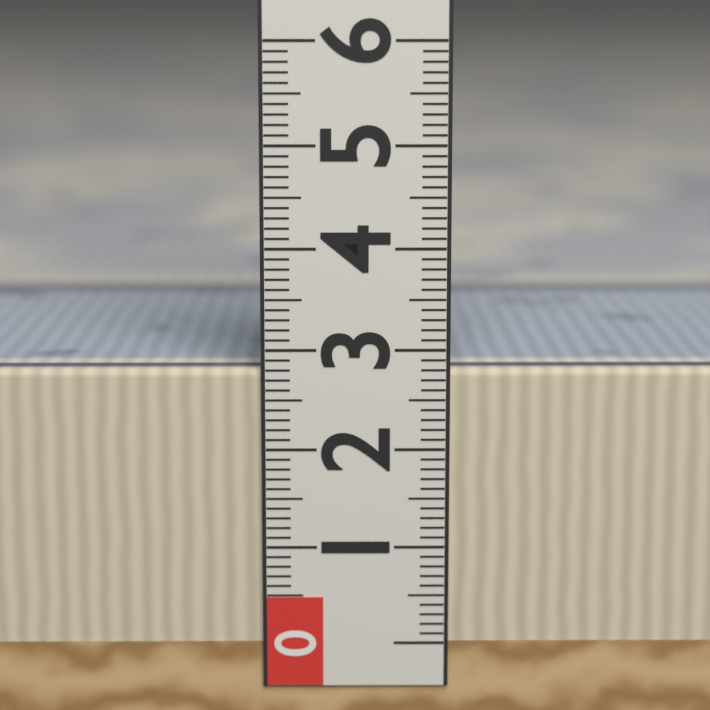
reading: 2.8 (no unit)
